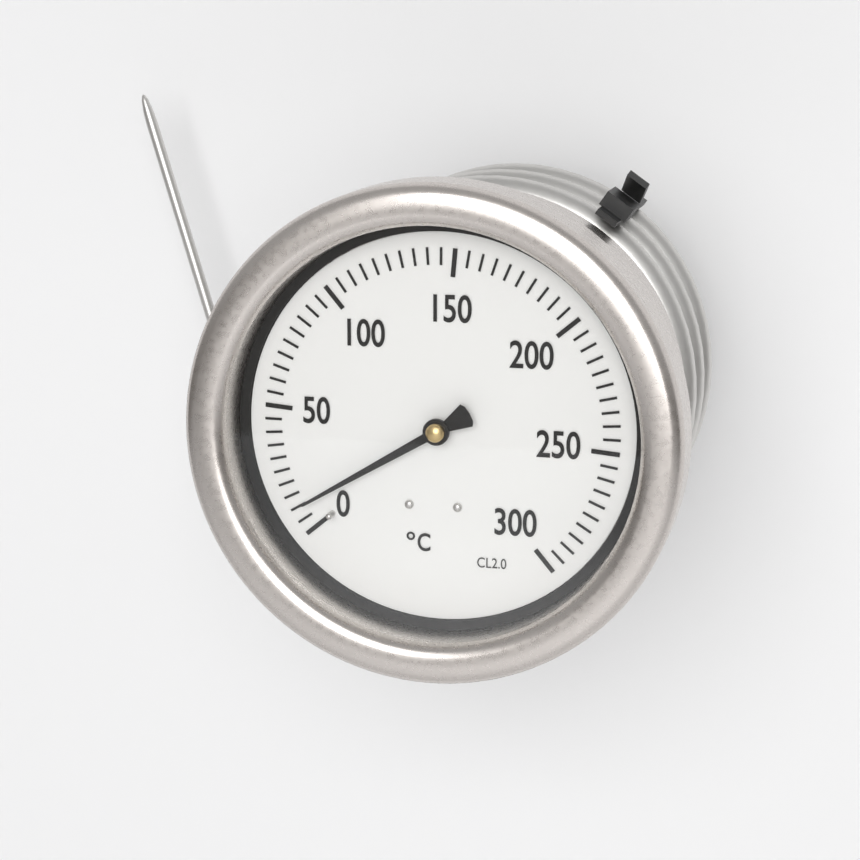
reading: 10 °C
